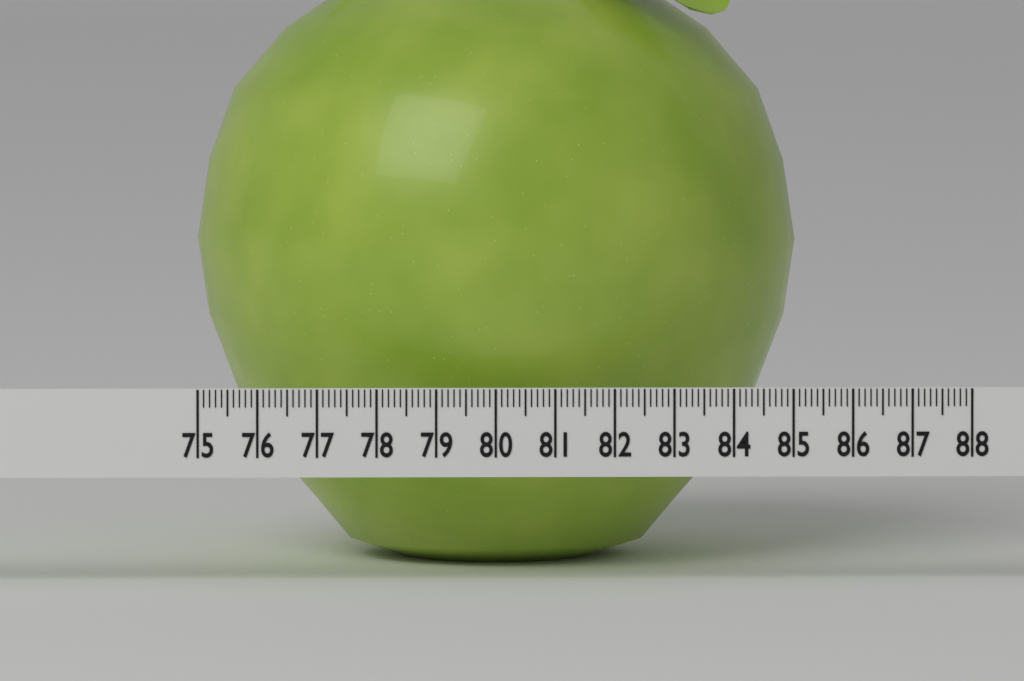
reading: 85.2 (no unit)
